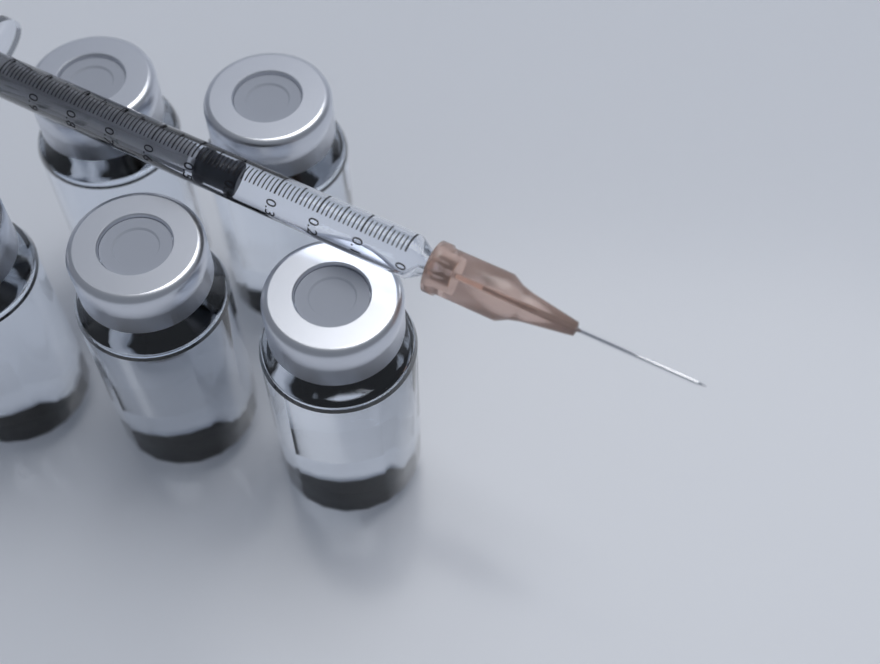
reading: 0.39 ml
